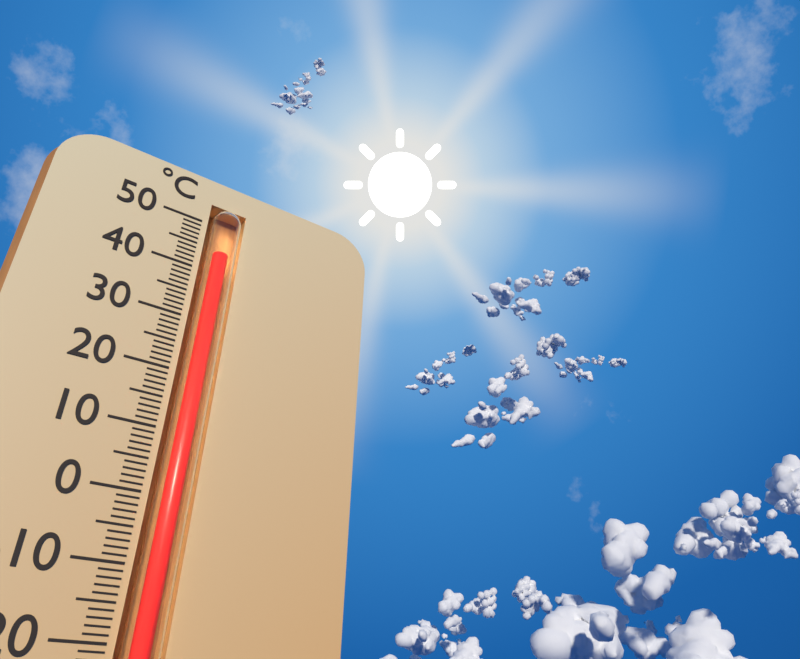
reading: 44 °C
